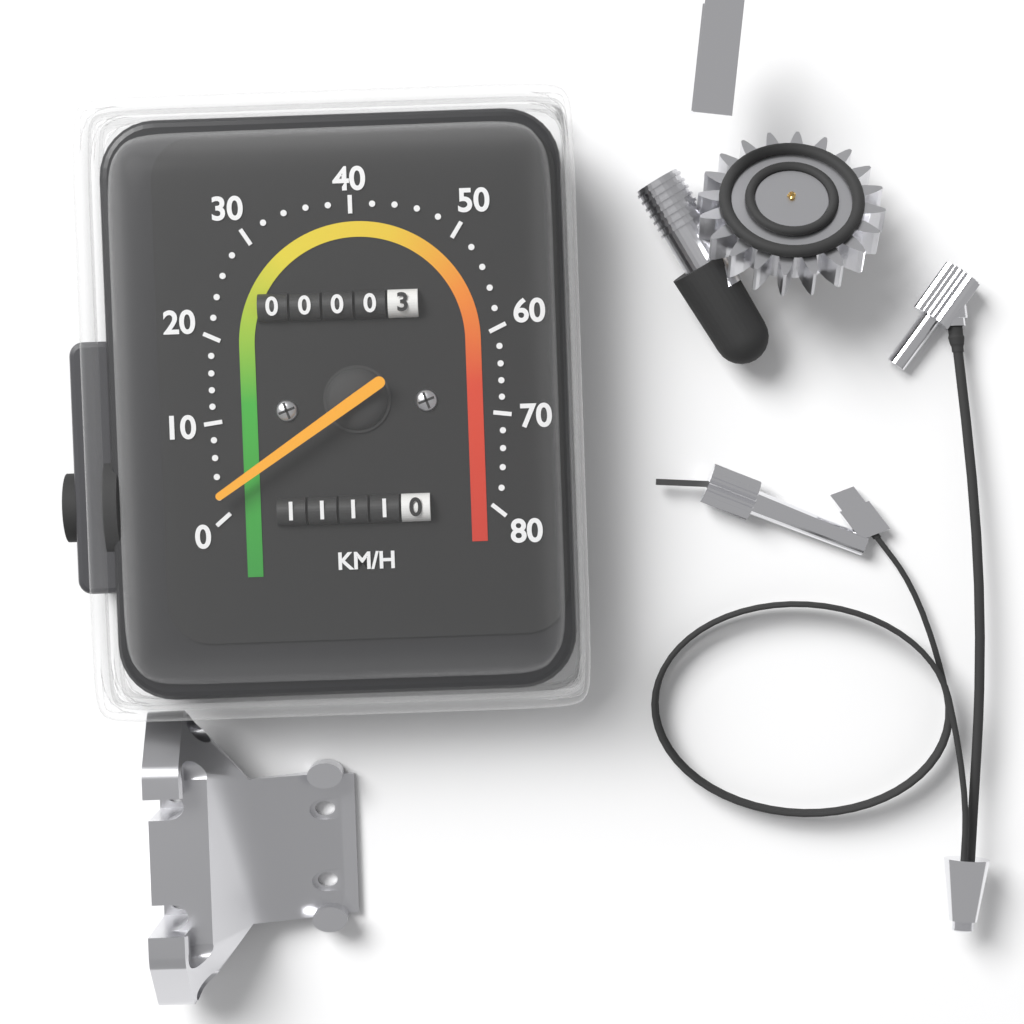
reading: 2 km/h
